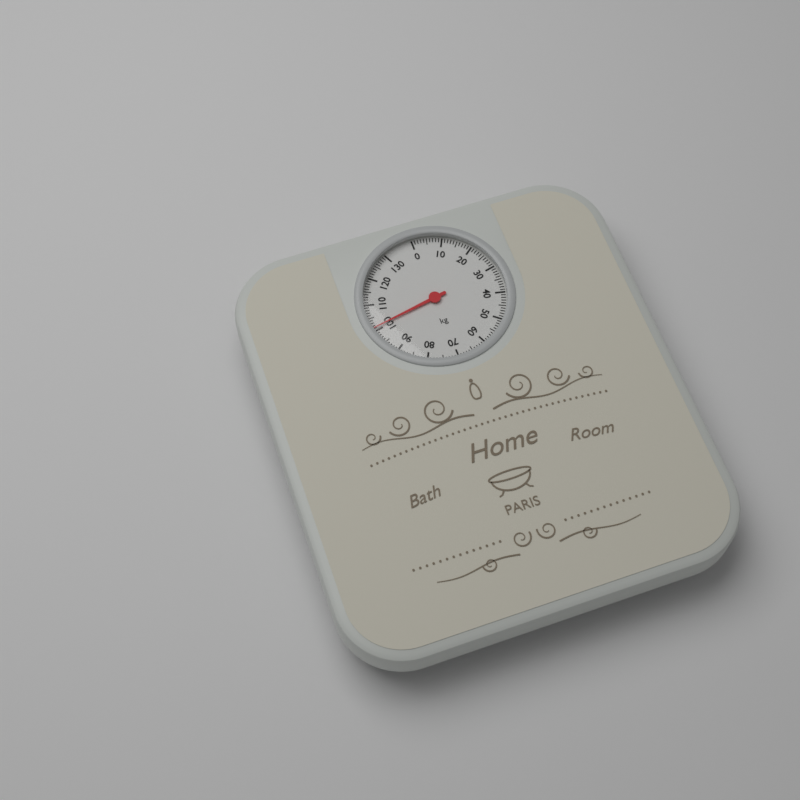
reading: 101 kg
